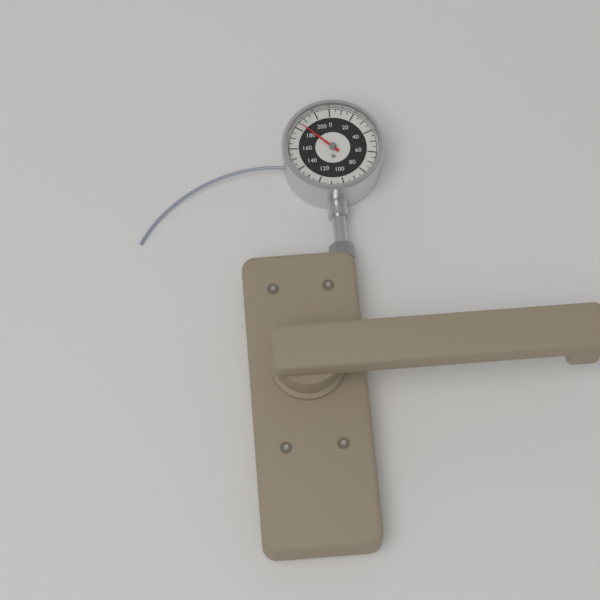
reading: 185 lb
